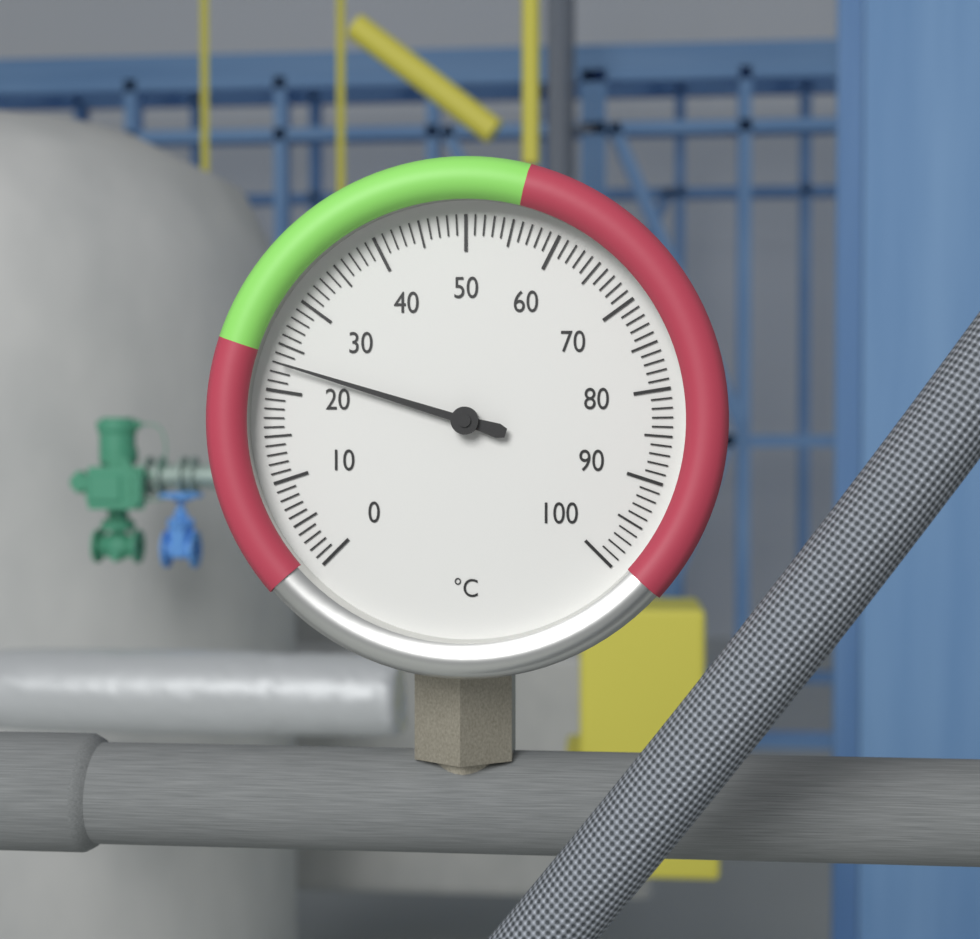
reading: 23 °C
